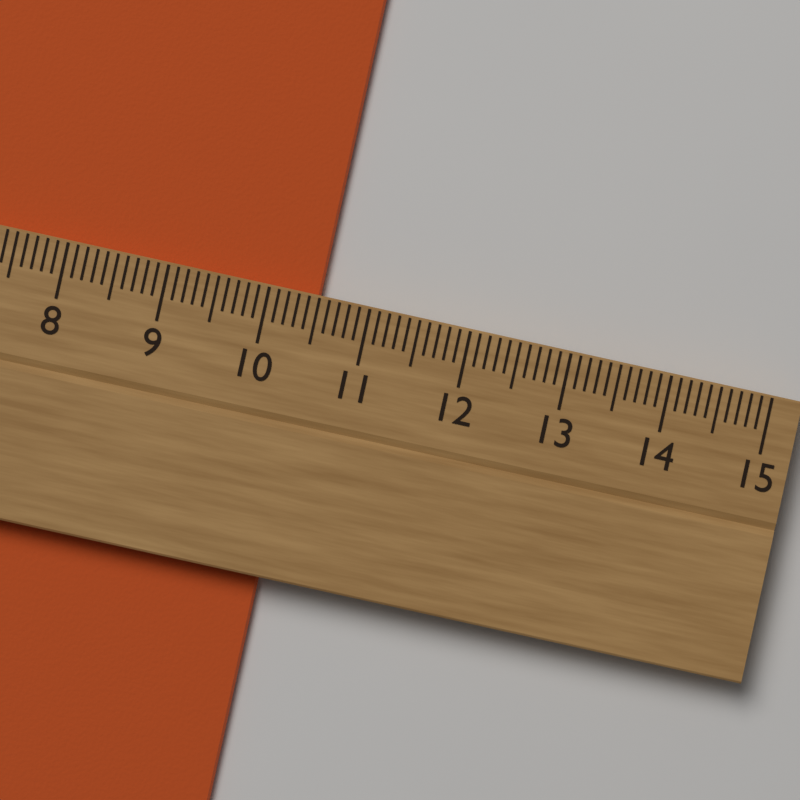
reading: 10.5 cm
